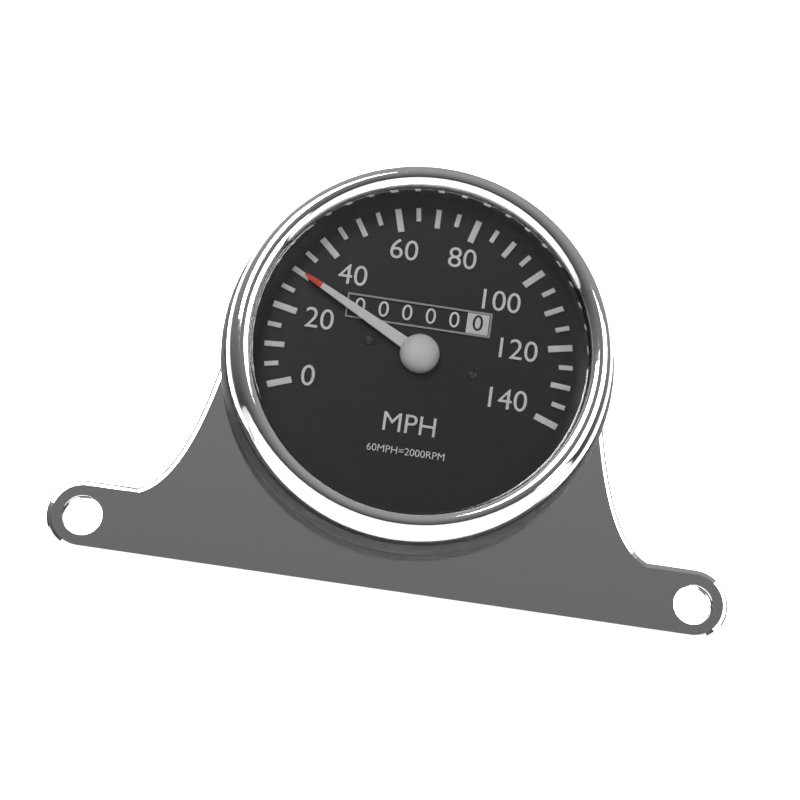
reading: 30 MPH
